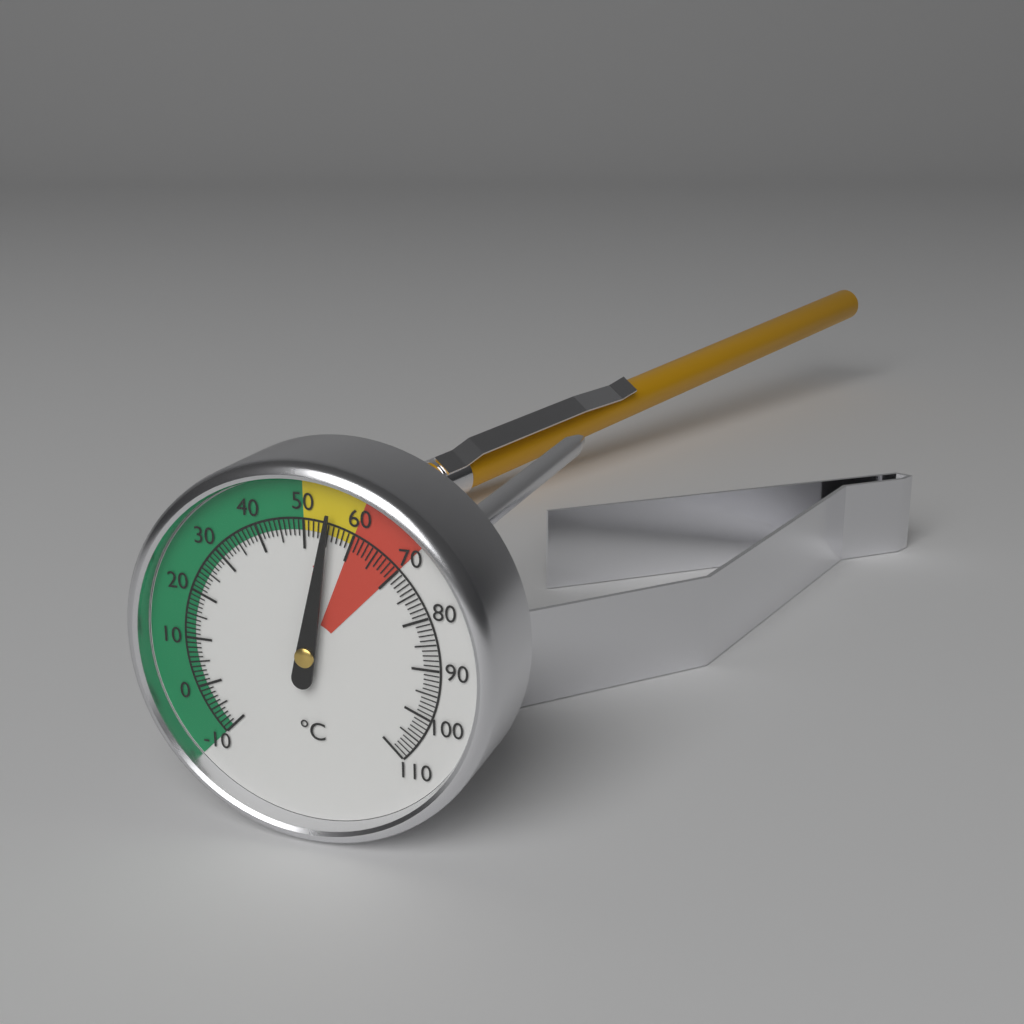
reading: 55 °C
